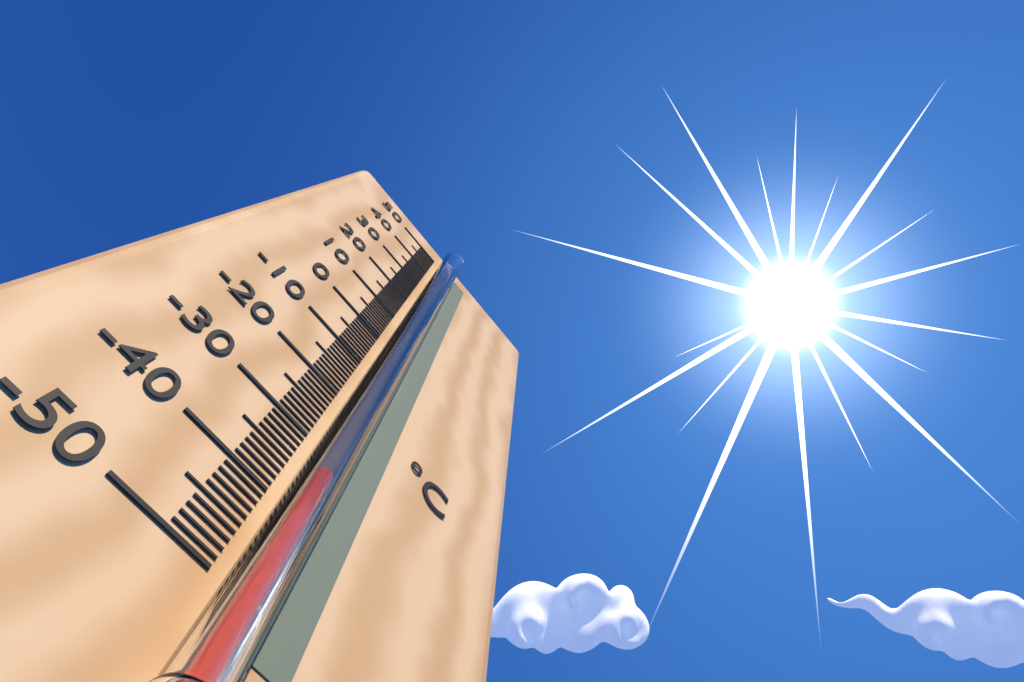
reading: -37 °C
